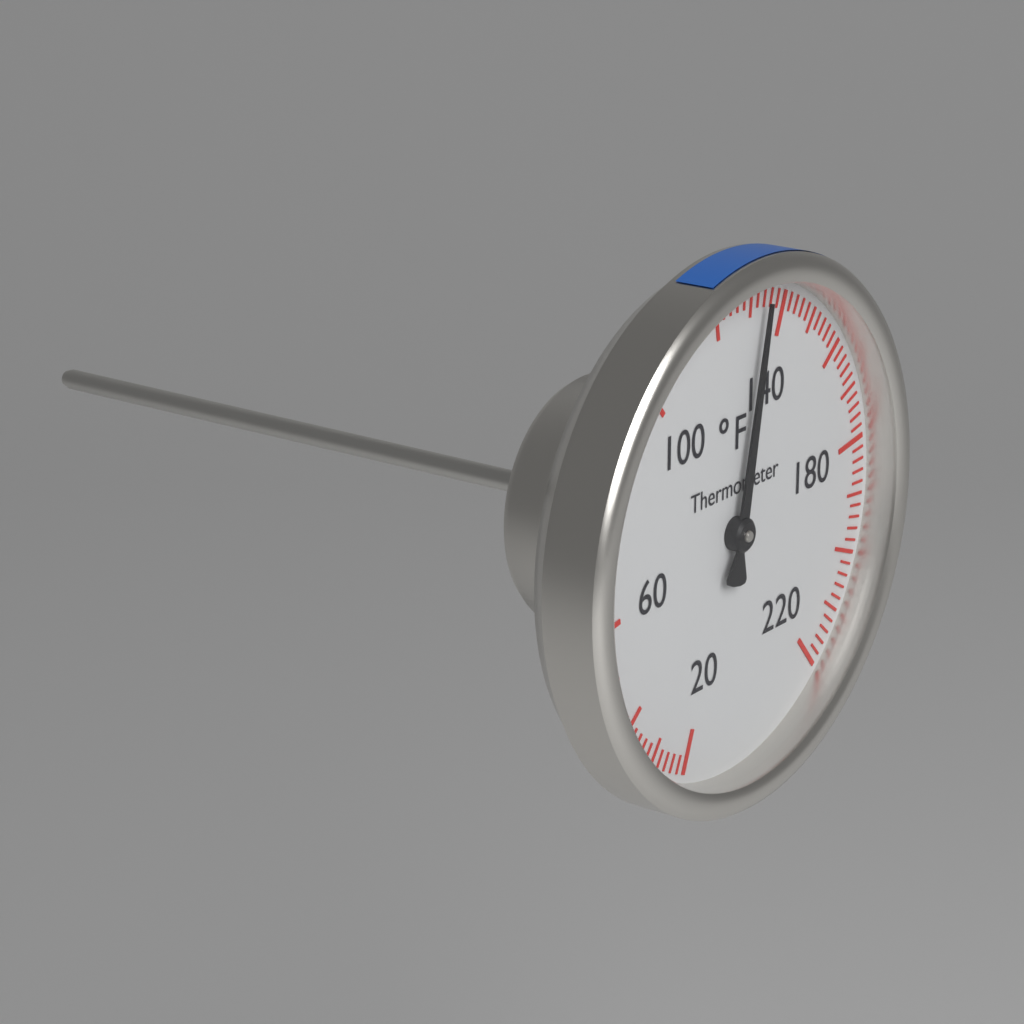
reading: 134 °F
